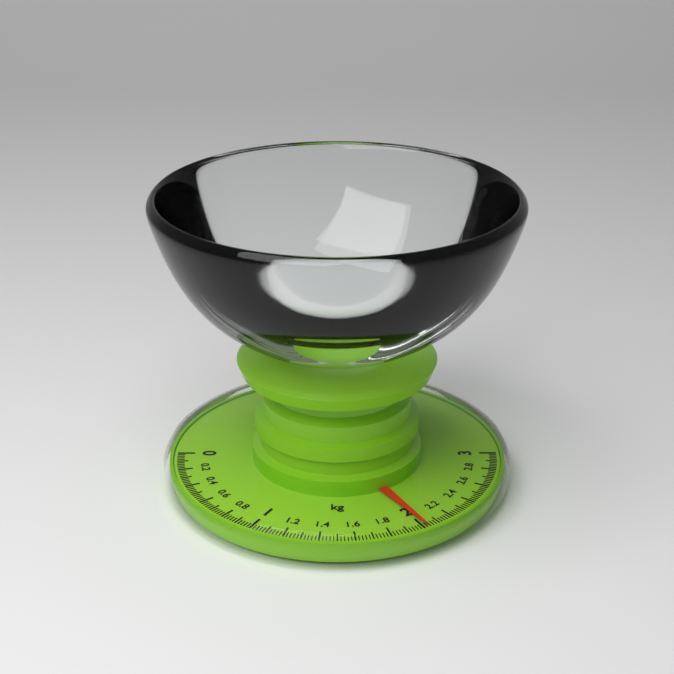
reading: 2.02 kg
